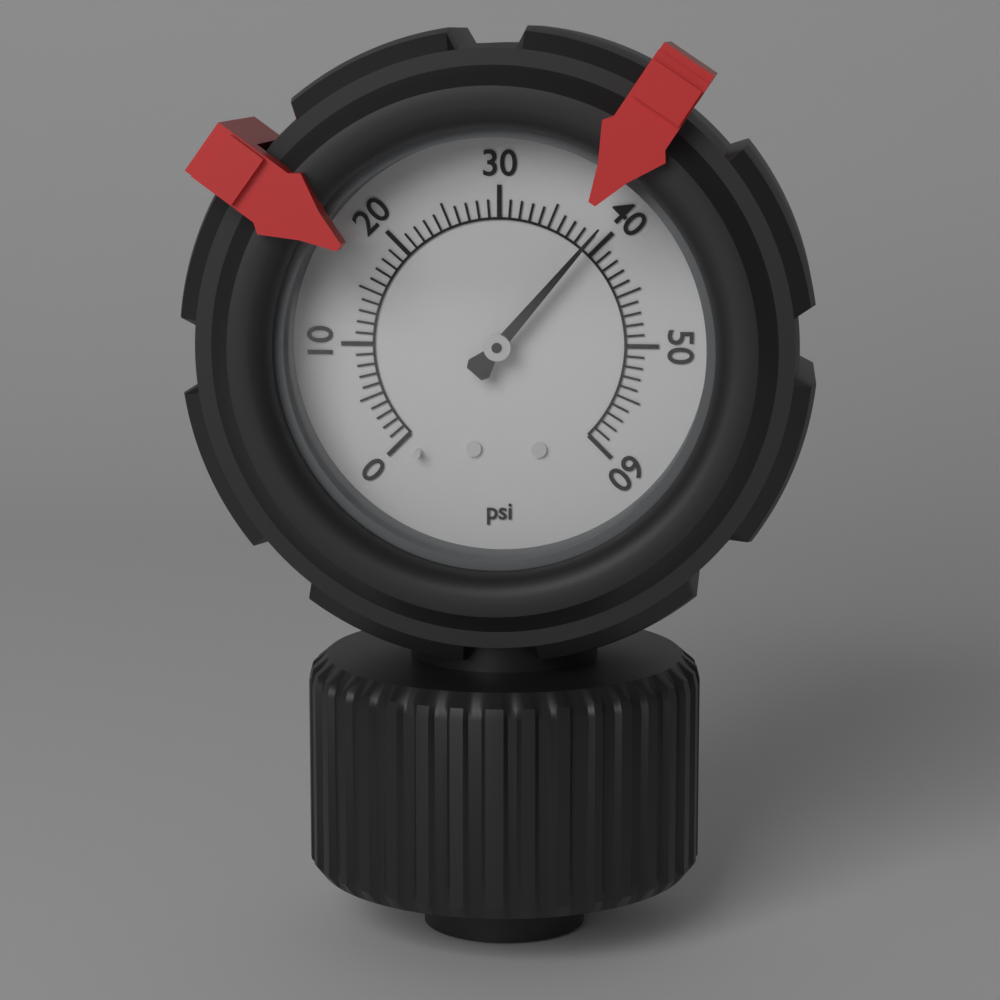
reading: 39 psi
